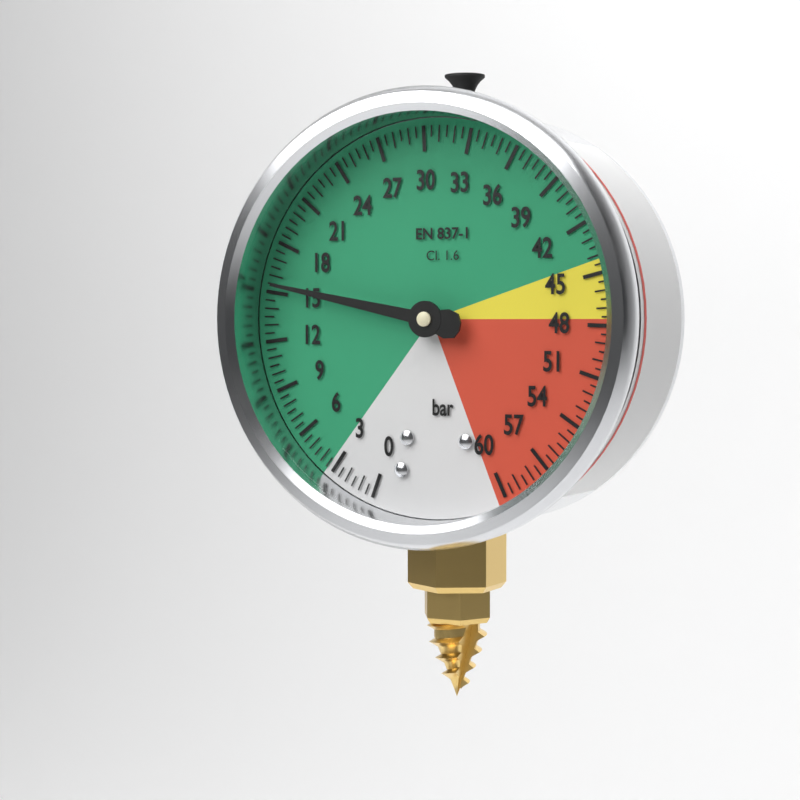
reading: 15.5 bar
